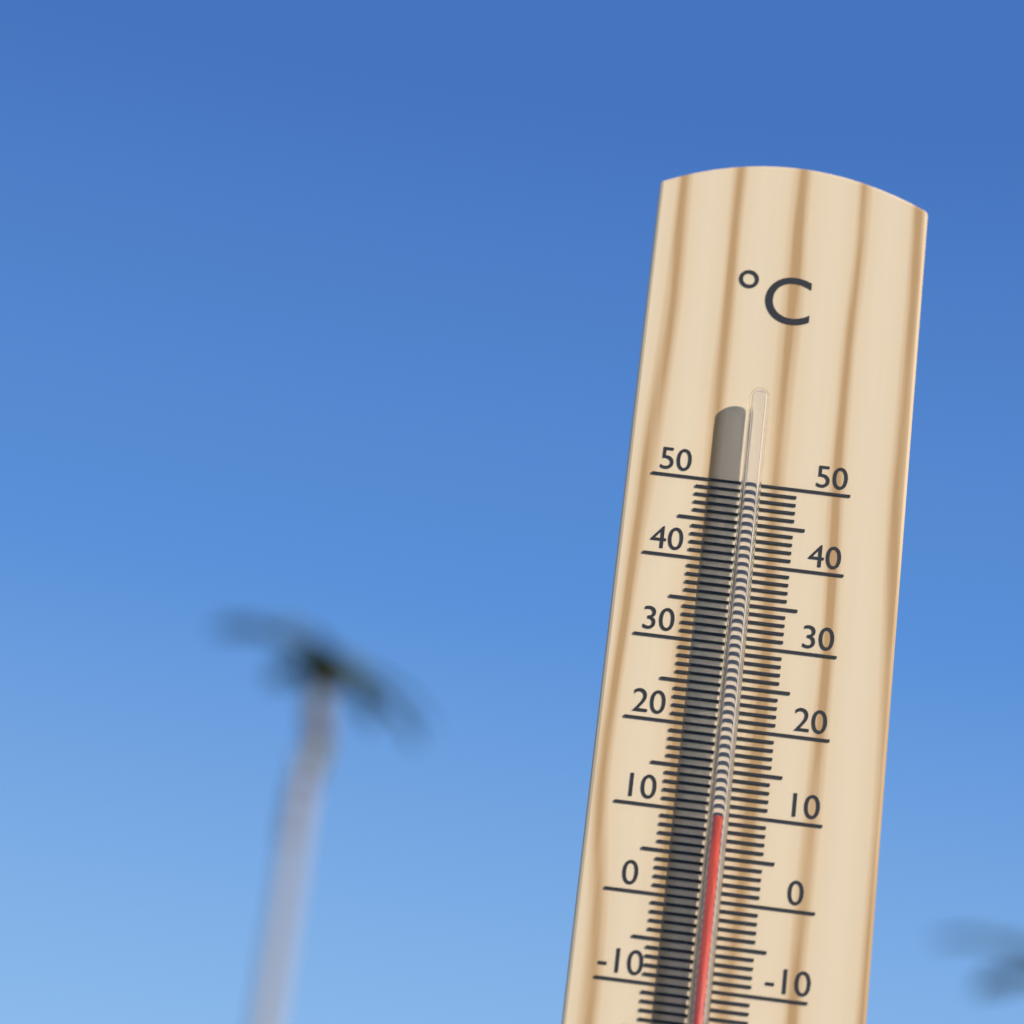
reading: 9 °C
